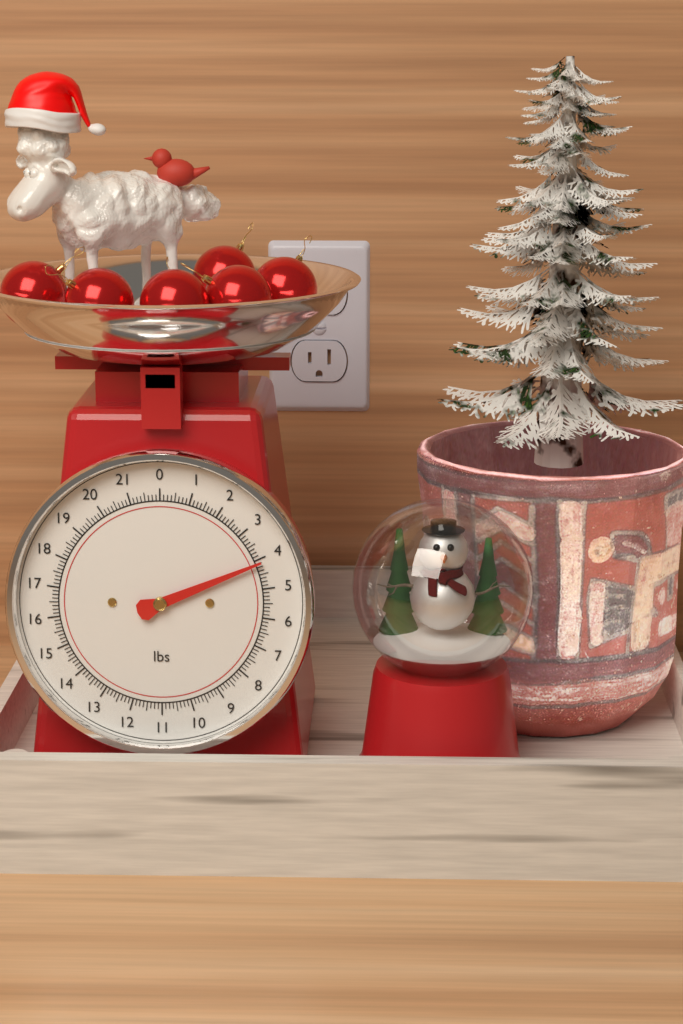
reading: 4.125 lbs
